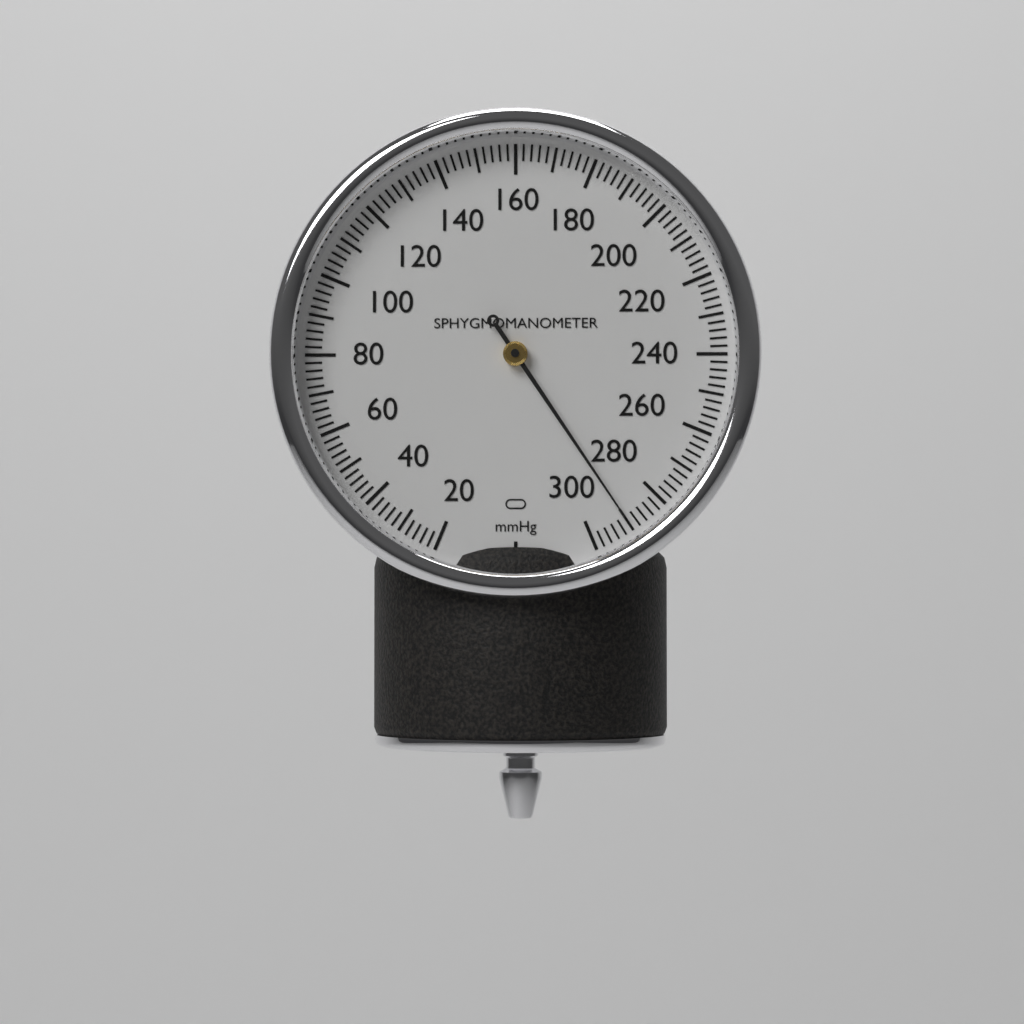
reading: 290 mmHg
